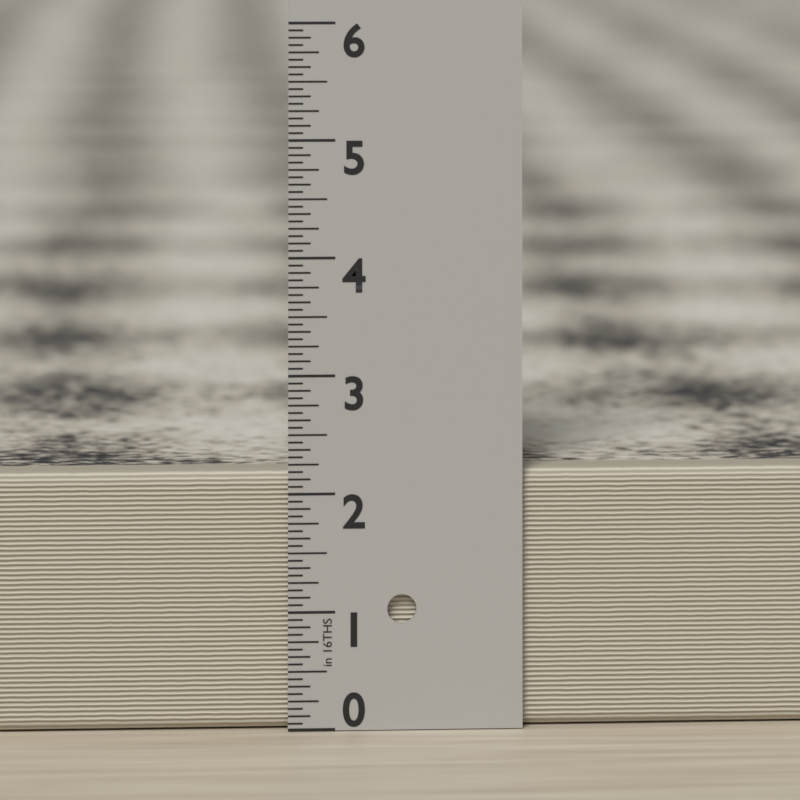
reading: 2.1875 in
